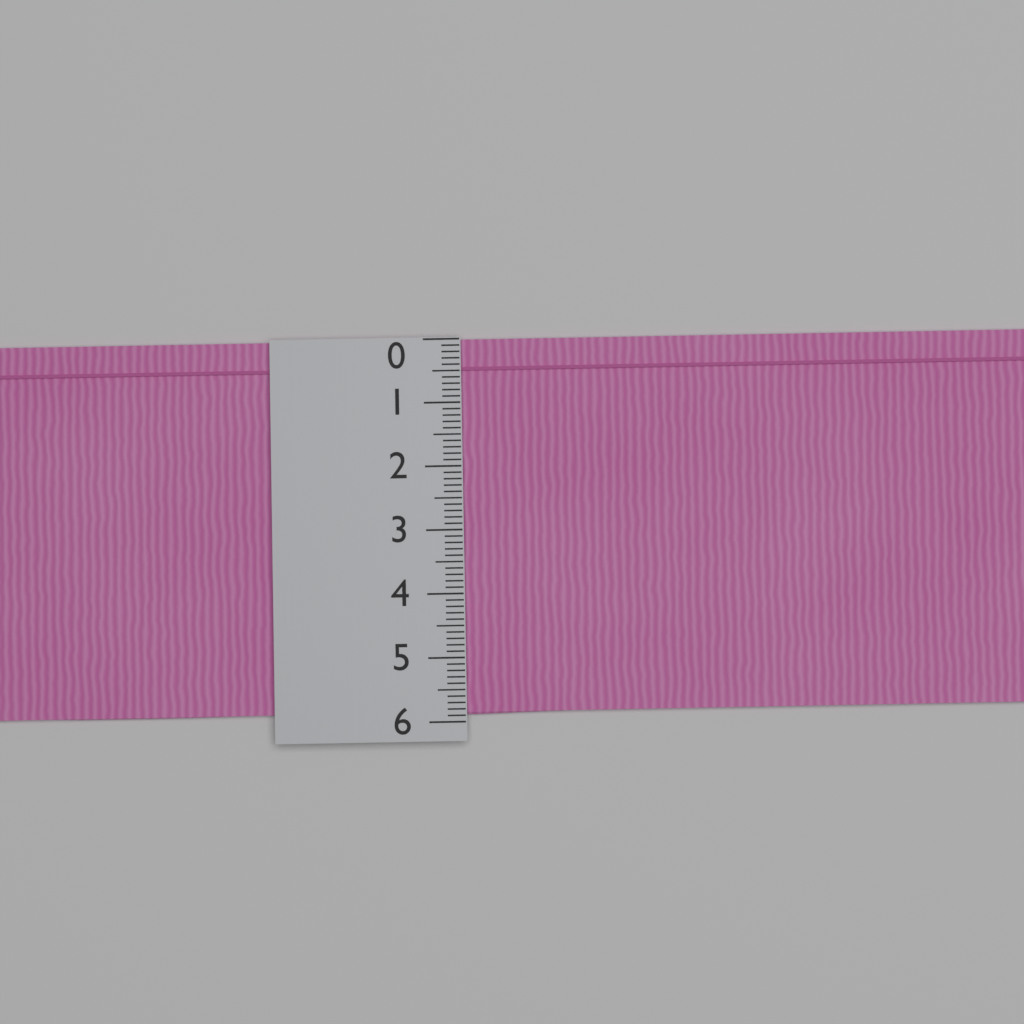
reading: 5.9 (no unit)
